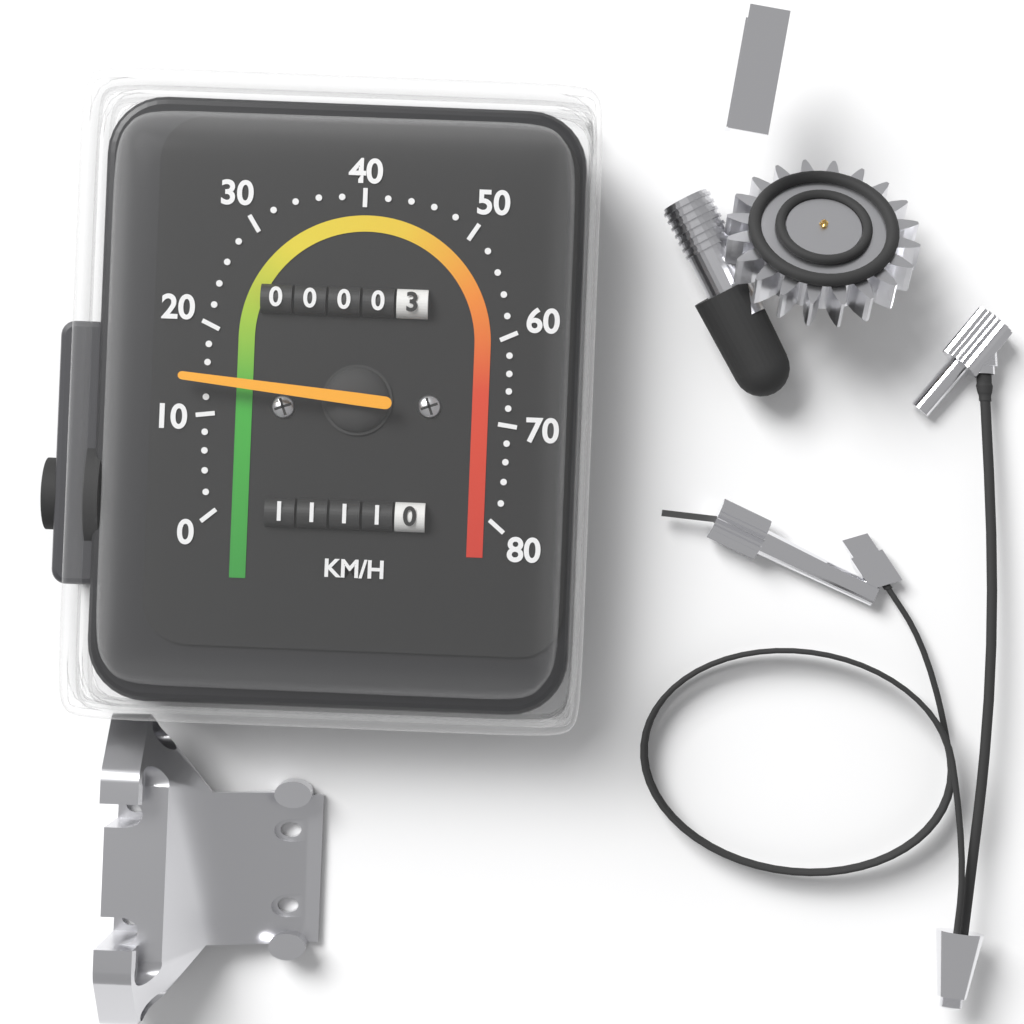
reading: 14 km/h
